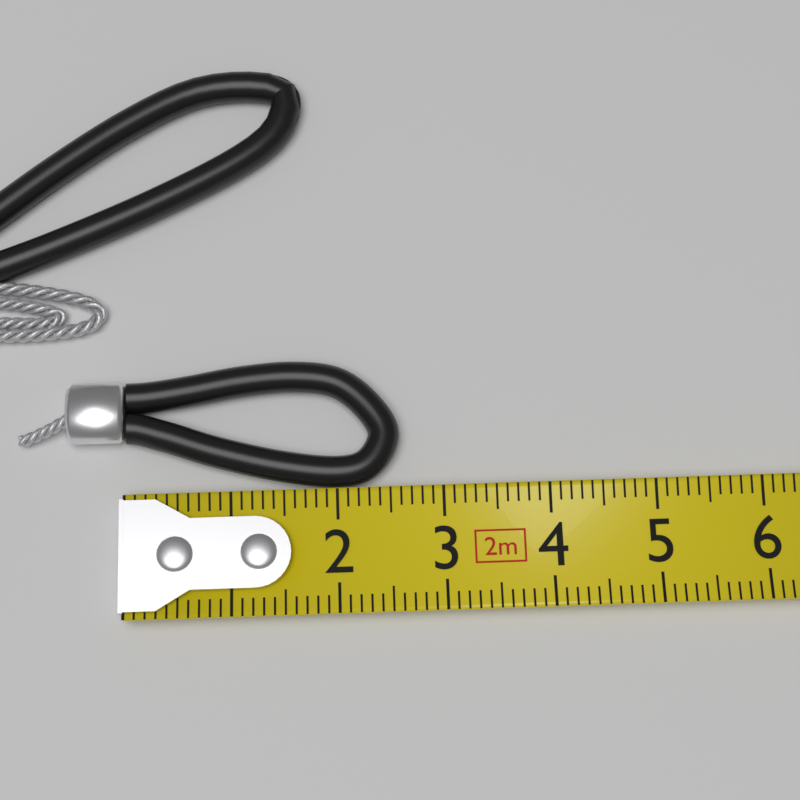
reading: 2.6 cm
